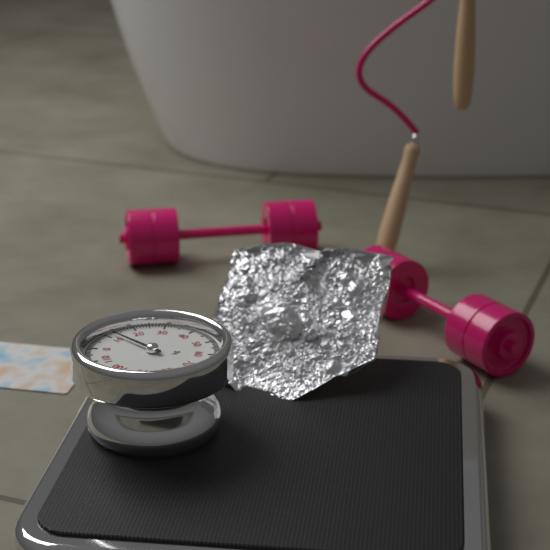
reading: 12 kg
